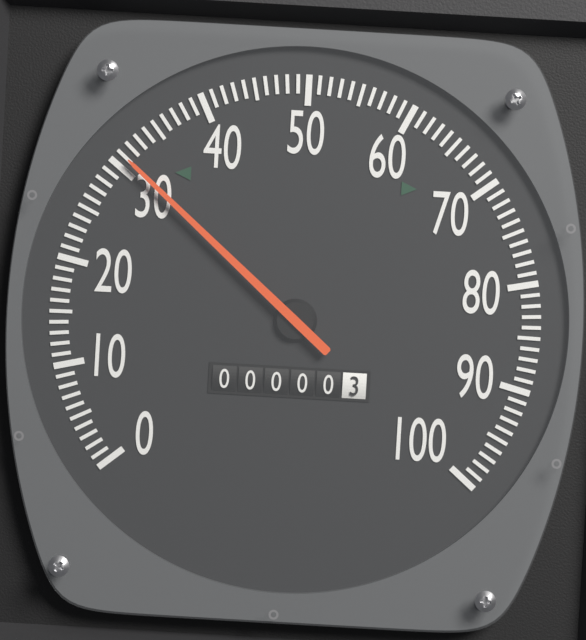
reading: 31 (no unit)
